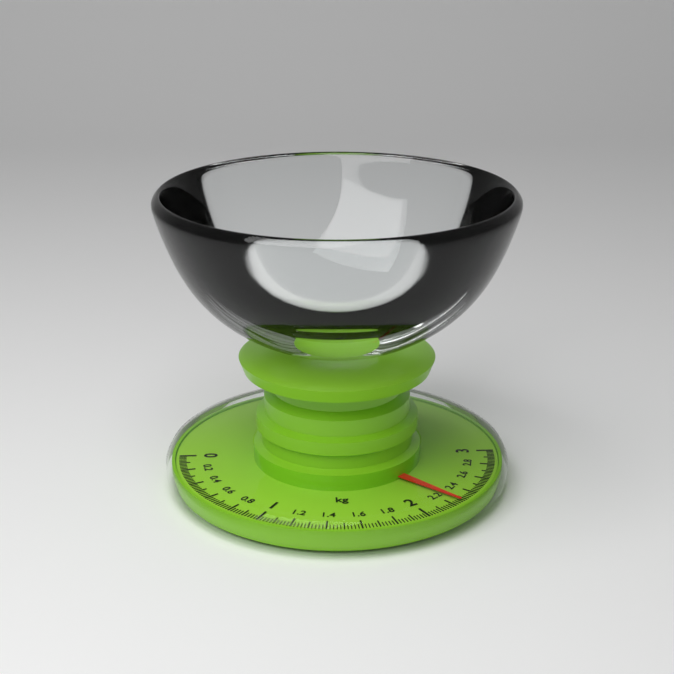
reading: 2.26 kg
